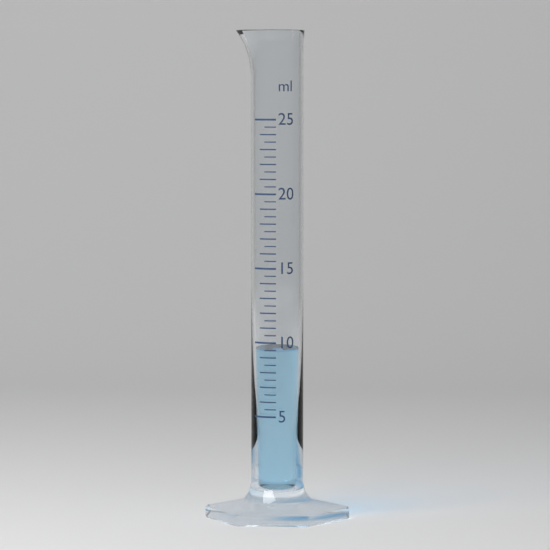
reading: 9.5 ml
